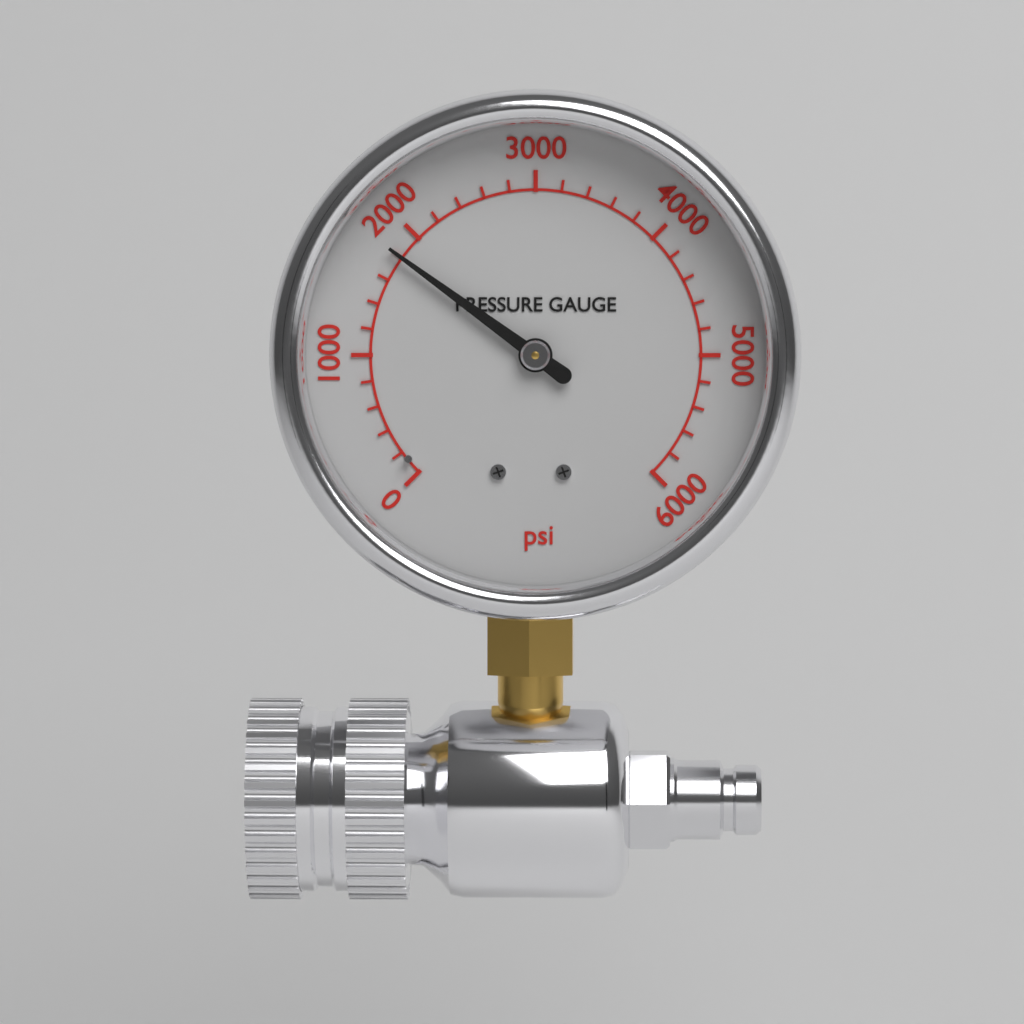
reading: 1800 psi
